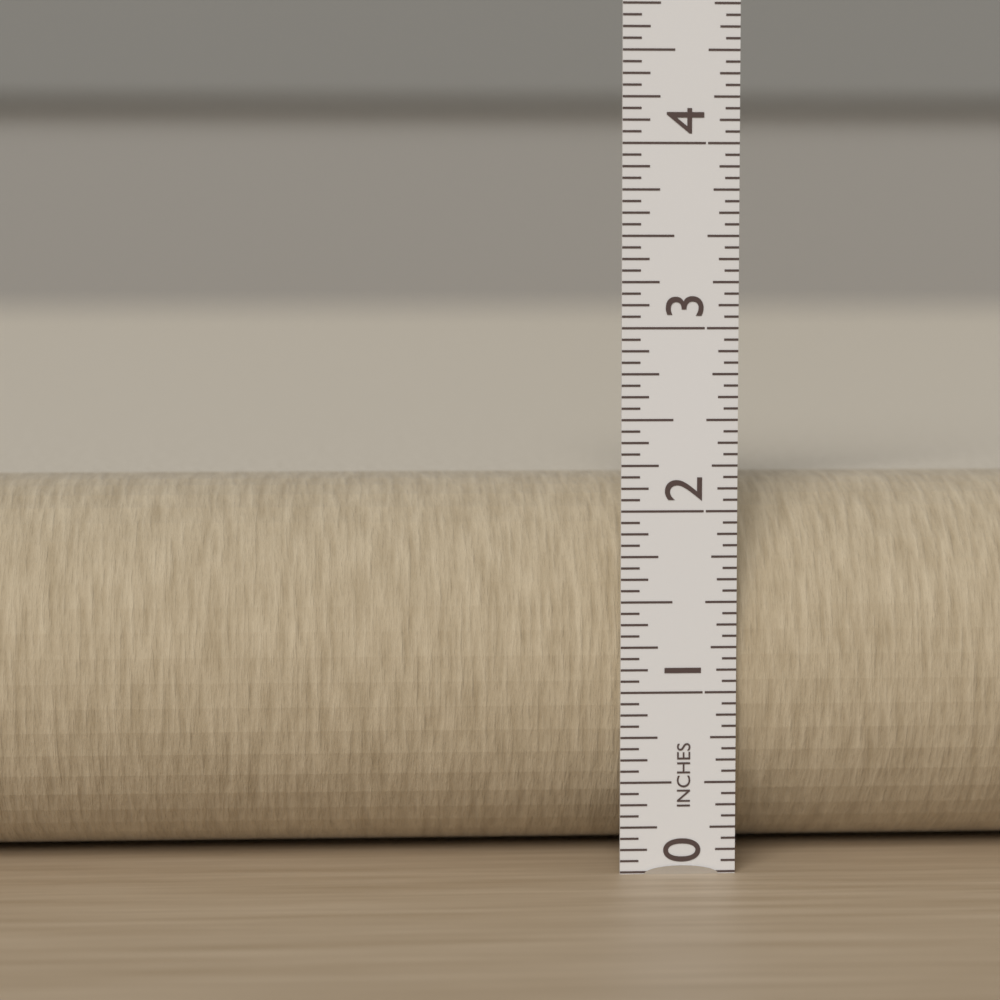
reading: 2.1250 in
